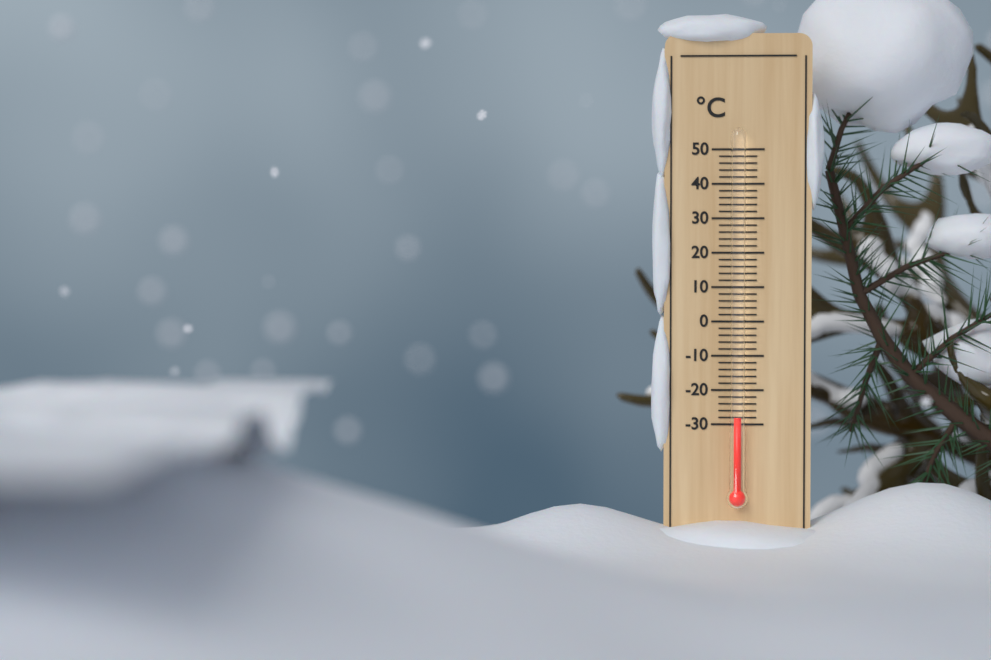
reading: -28 °C
